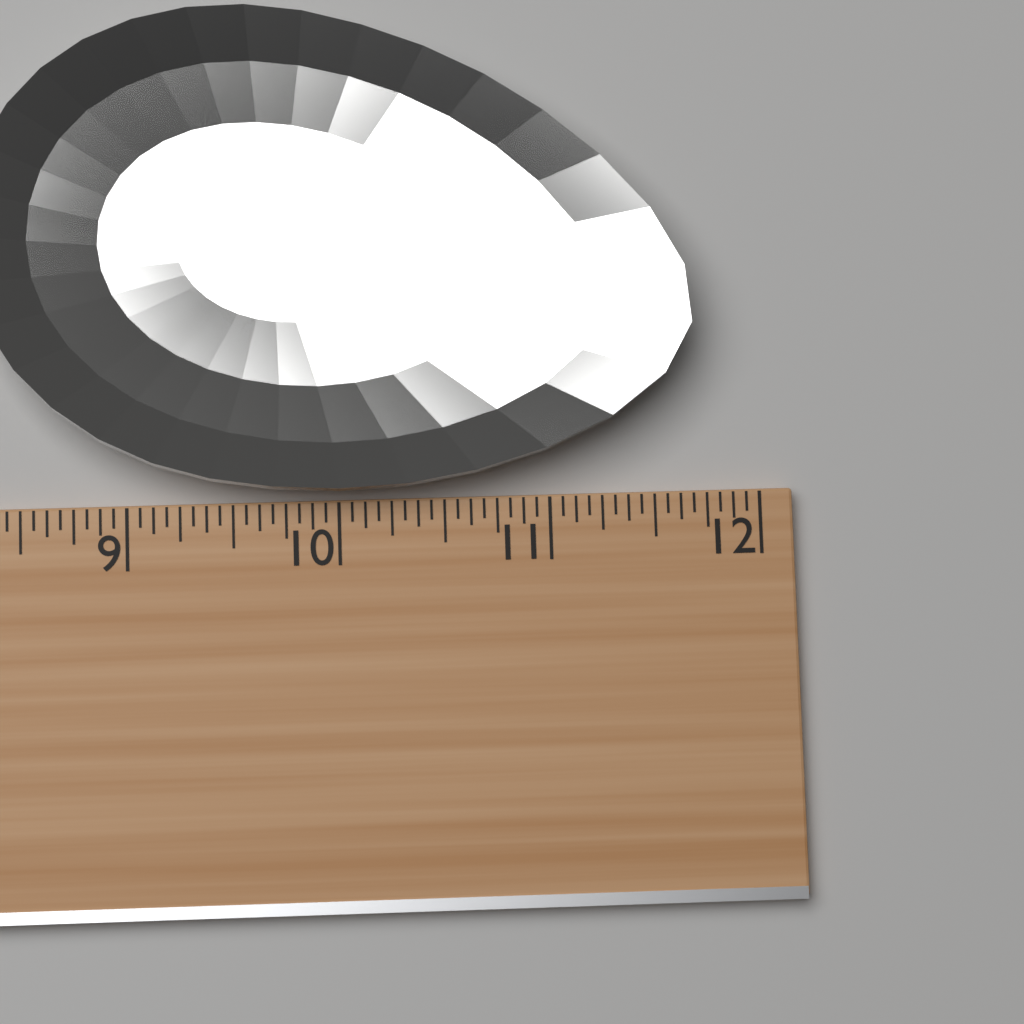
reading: 11.6875 (no unit)
